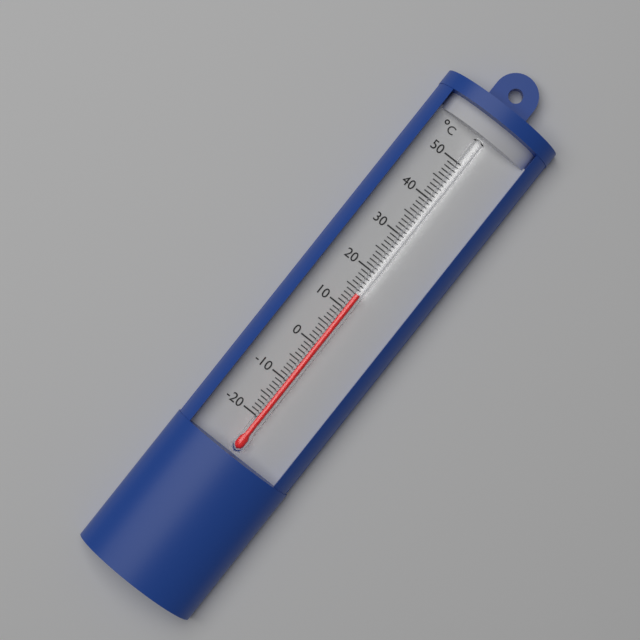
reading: 14 °C
